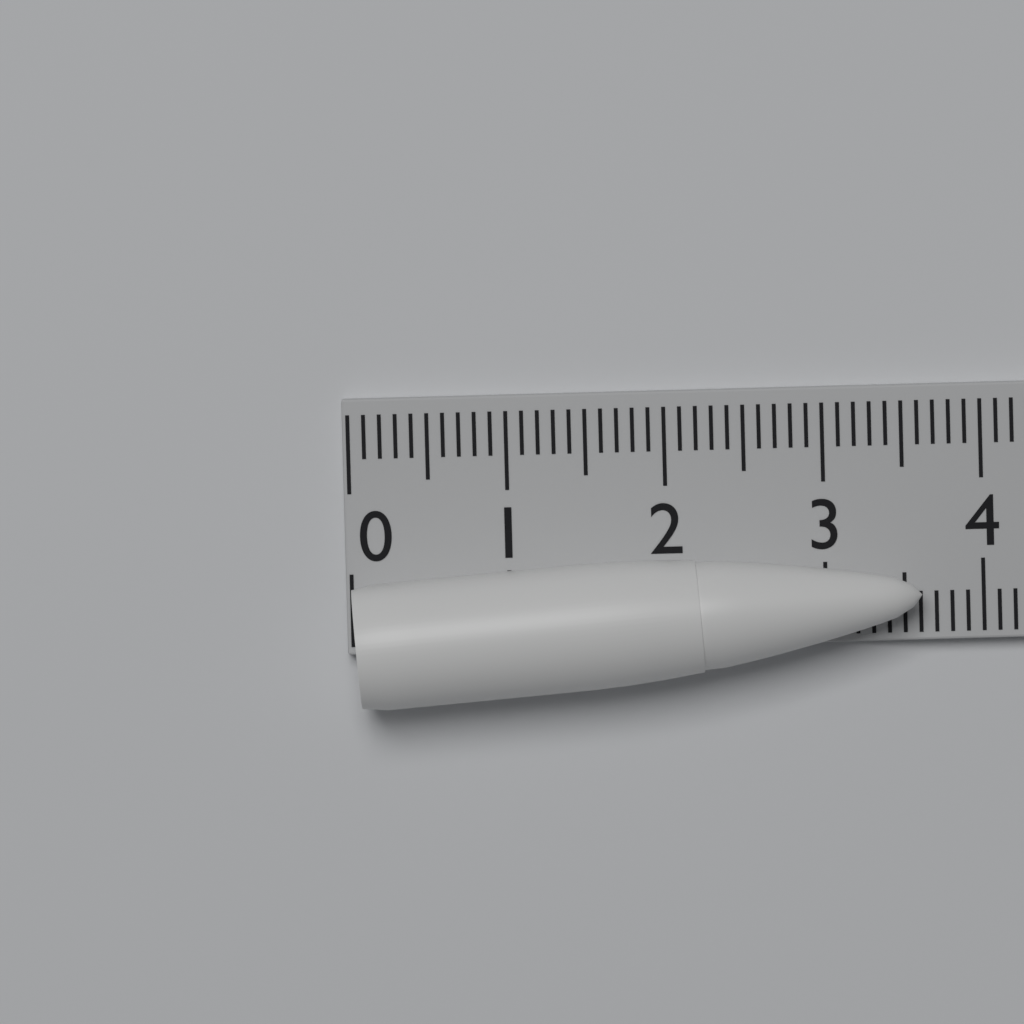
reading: 3.6 (no unit)
